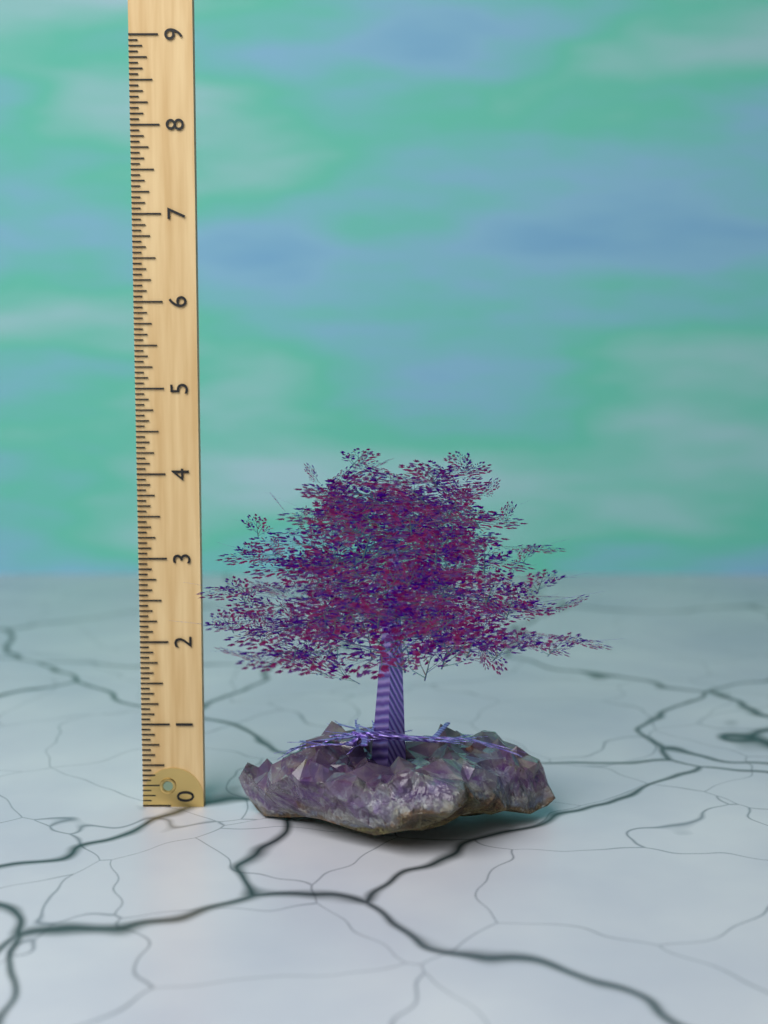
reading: 4.3750 (no unit)
